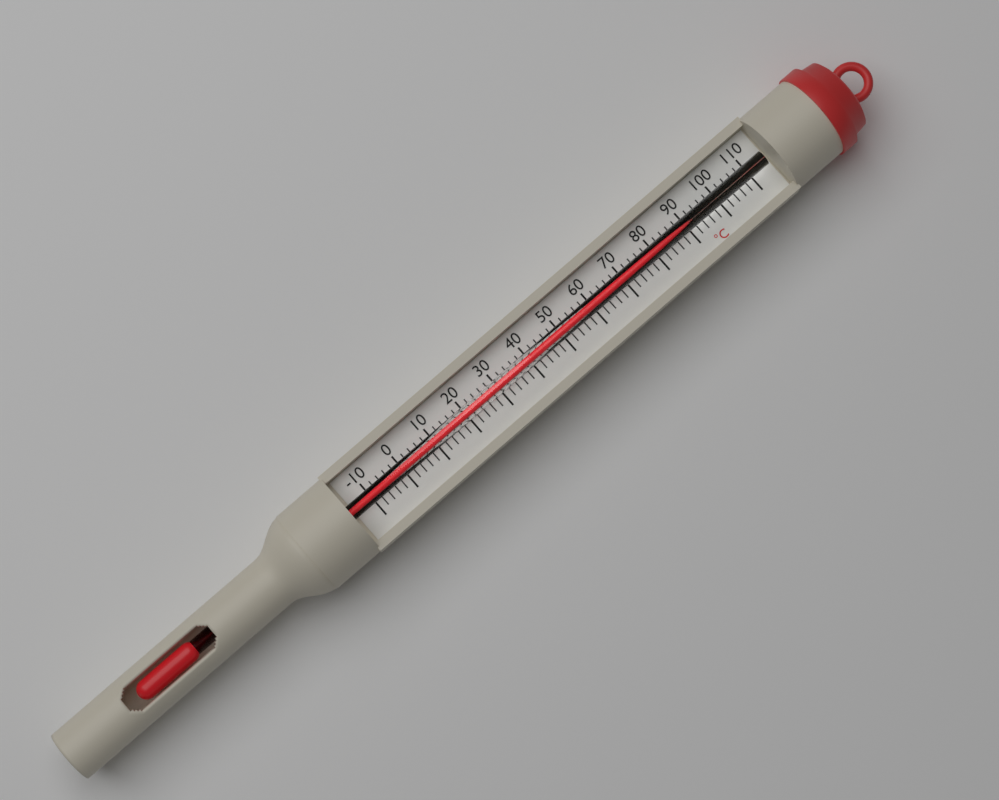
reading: 90 °C
